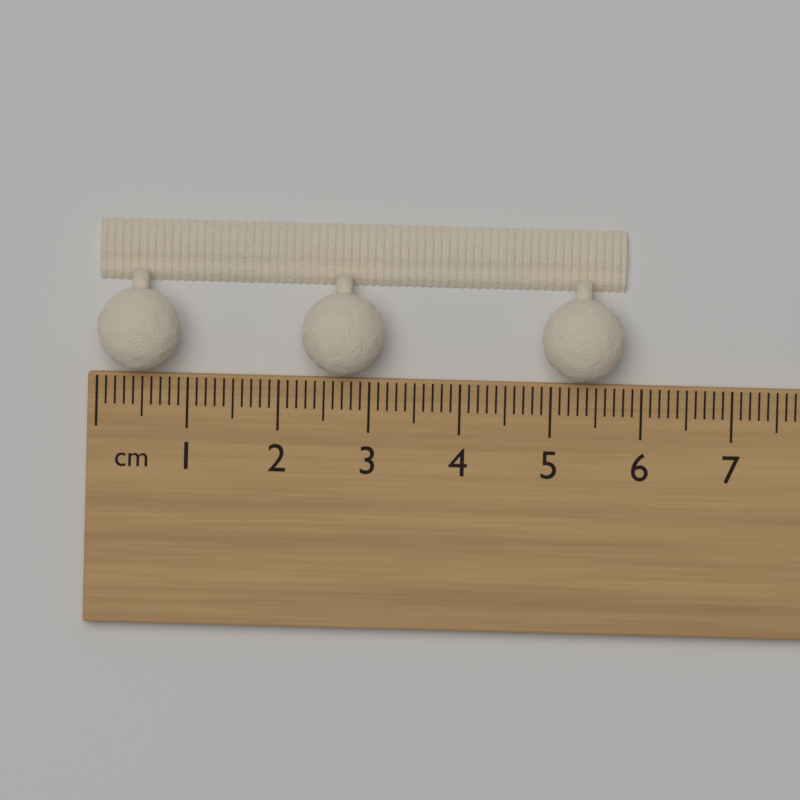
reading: 5.8 cm
